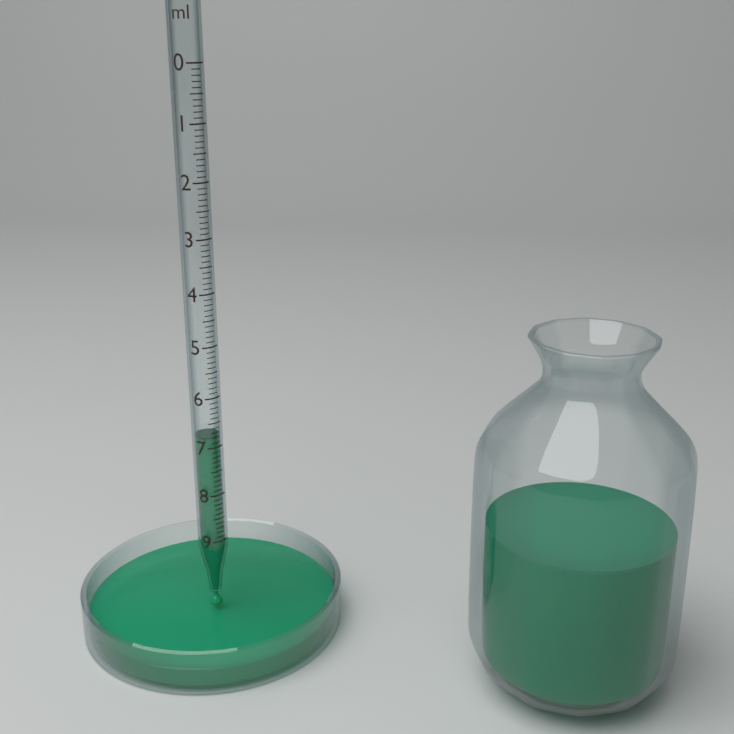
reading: 6.8 ml
